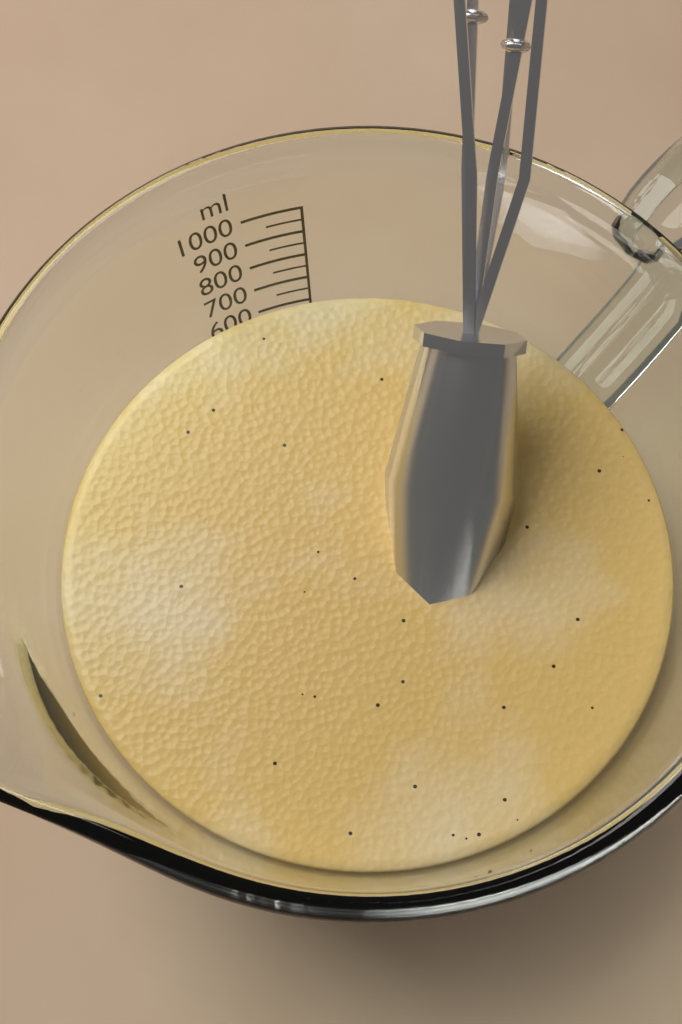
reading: 650 ml
